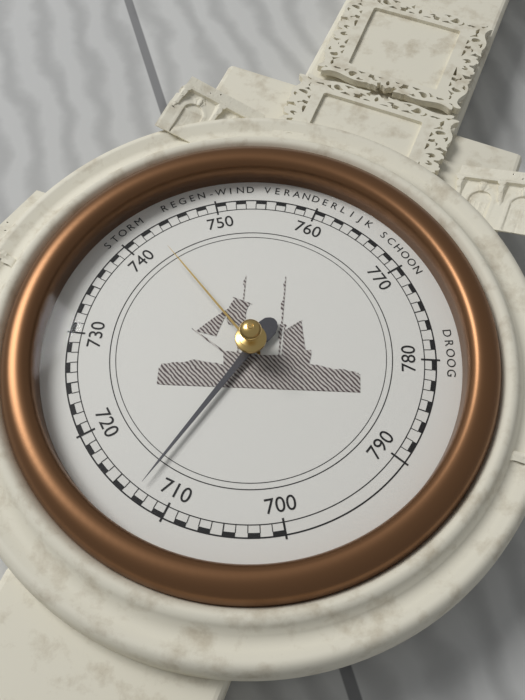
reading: 713 mmHg
